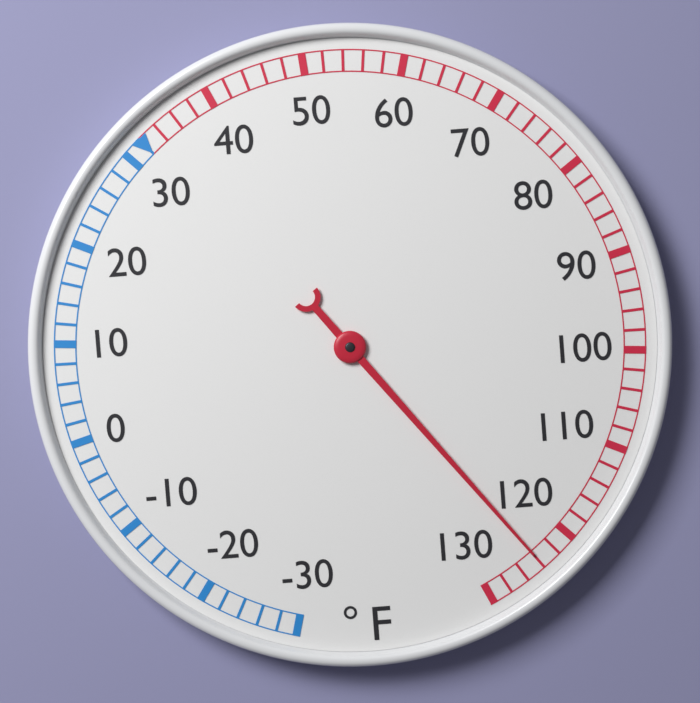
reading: 124 °F
